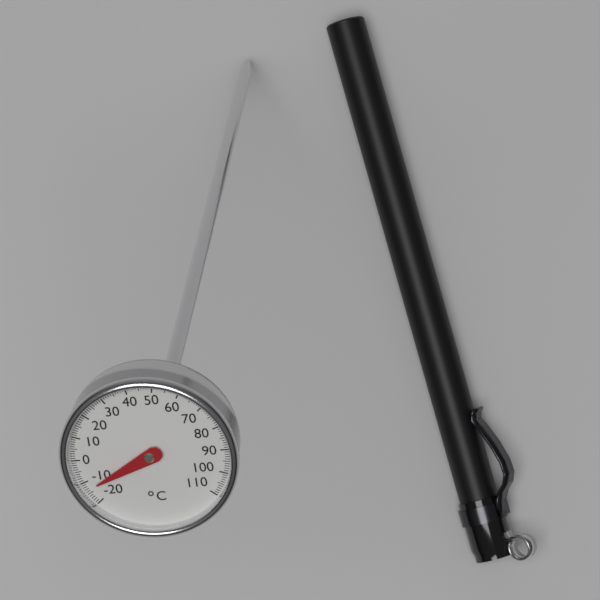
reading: -13 °C
